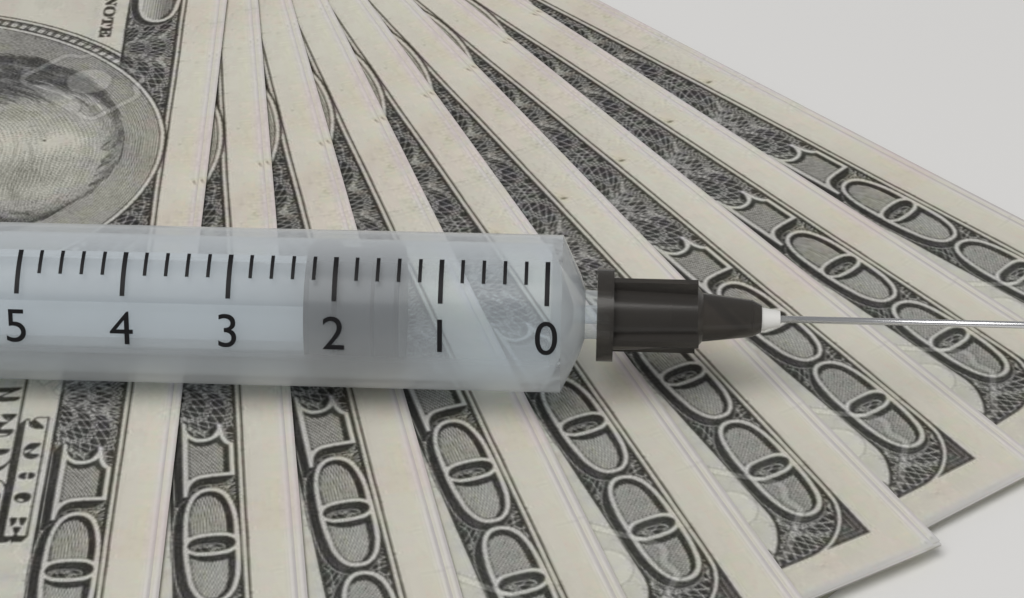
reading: 1.4 ml
